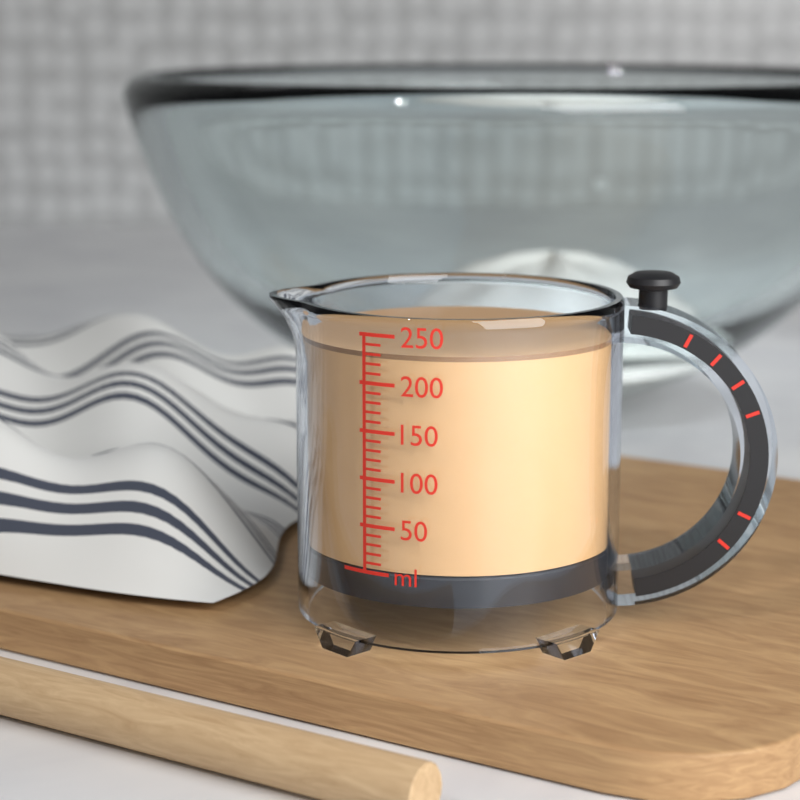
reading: 230 ml
